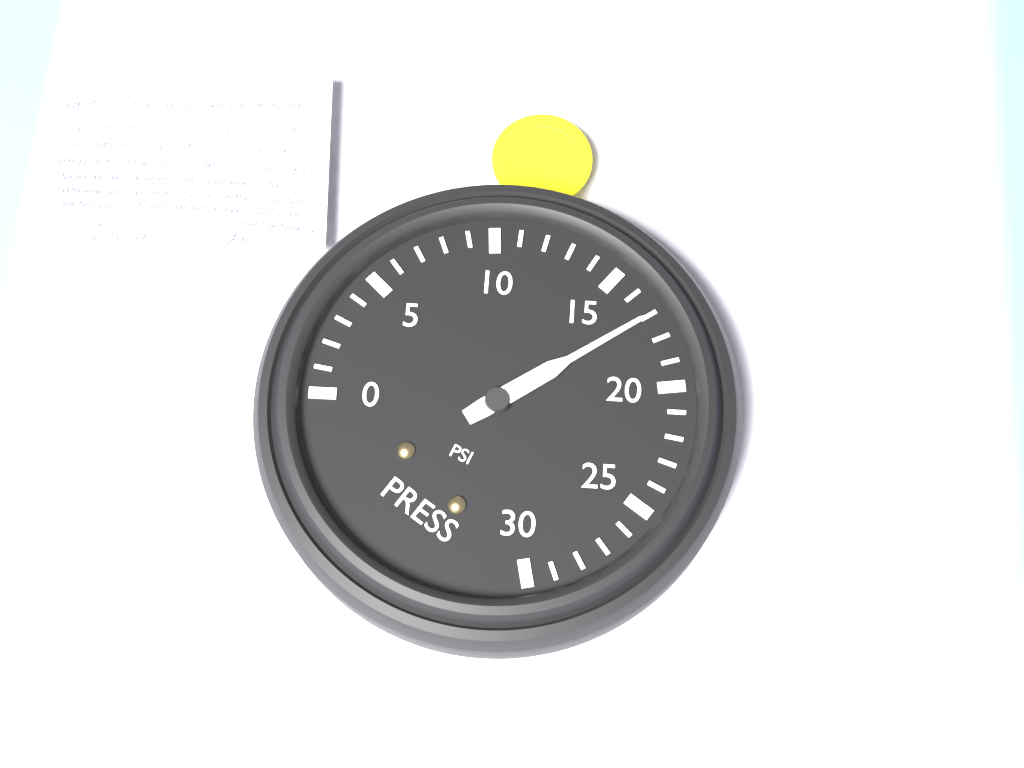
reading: 17 psi
